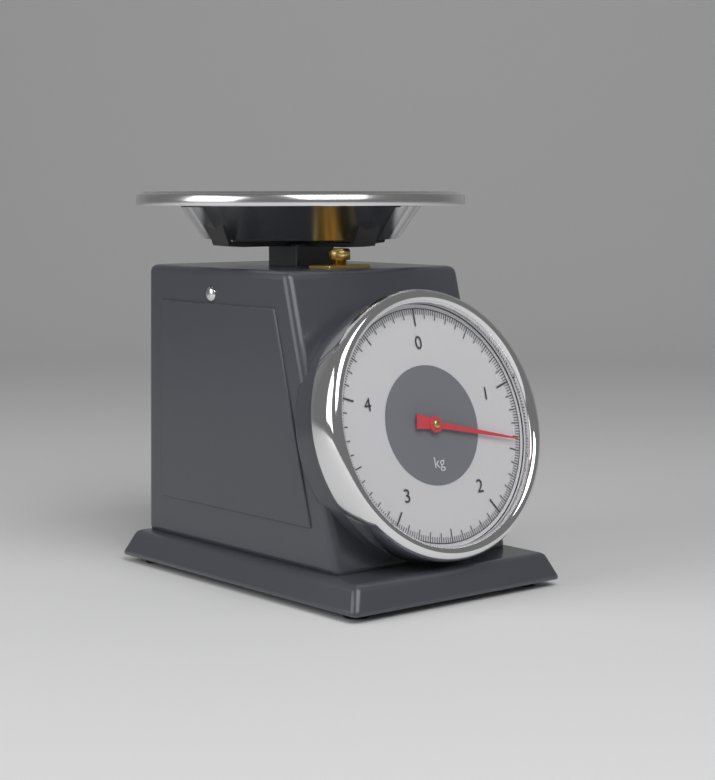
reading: 1.42 kg
